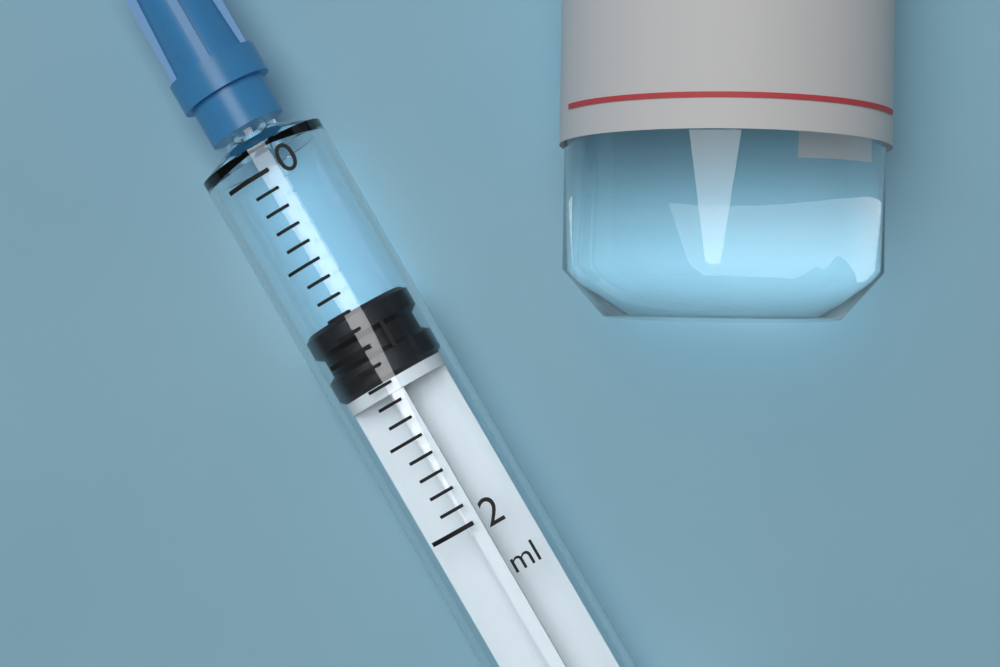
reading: 0.8 ml
